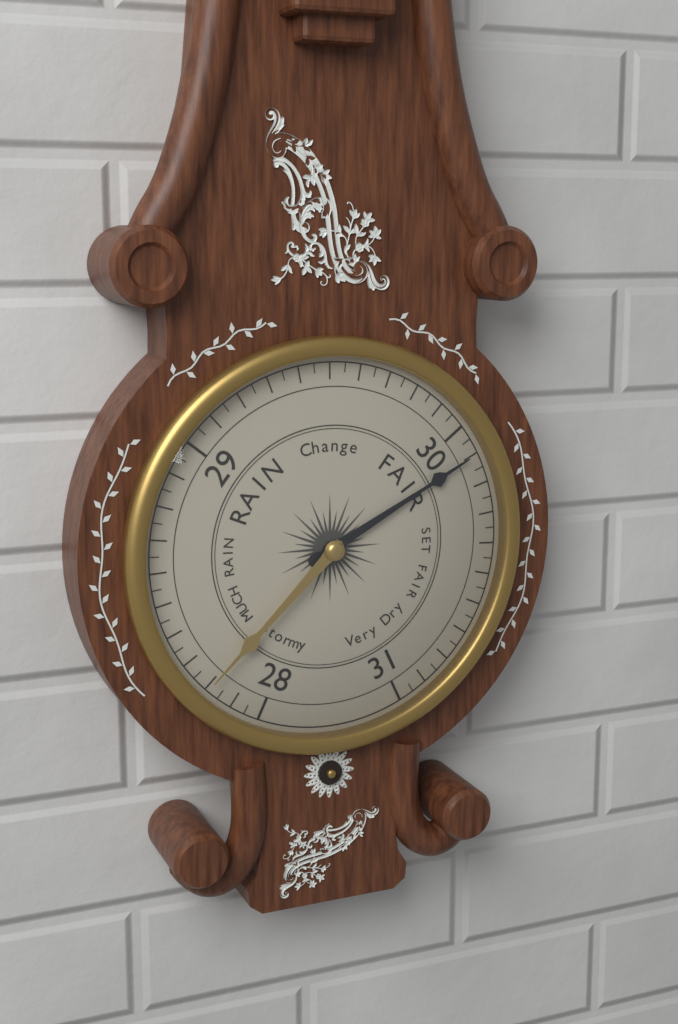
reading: 30.10 (no unit)
